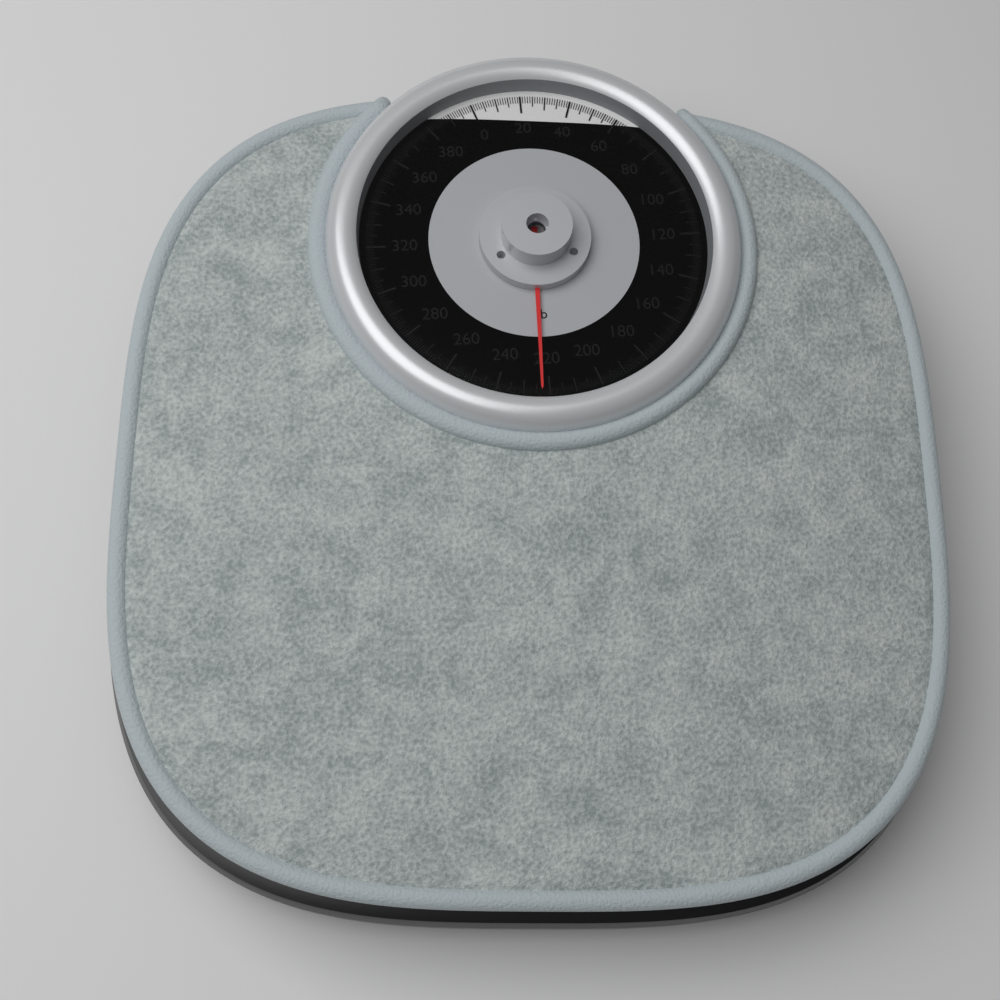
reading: 223 lb
